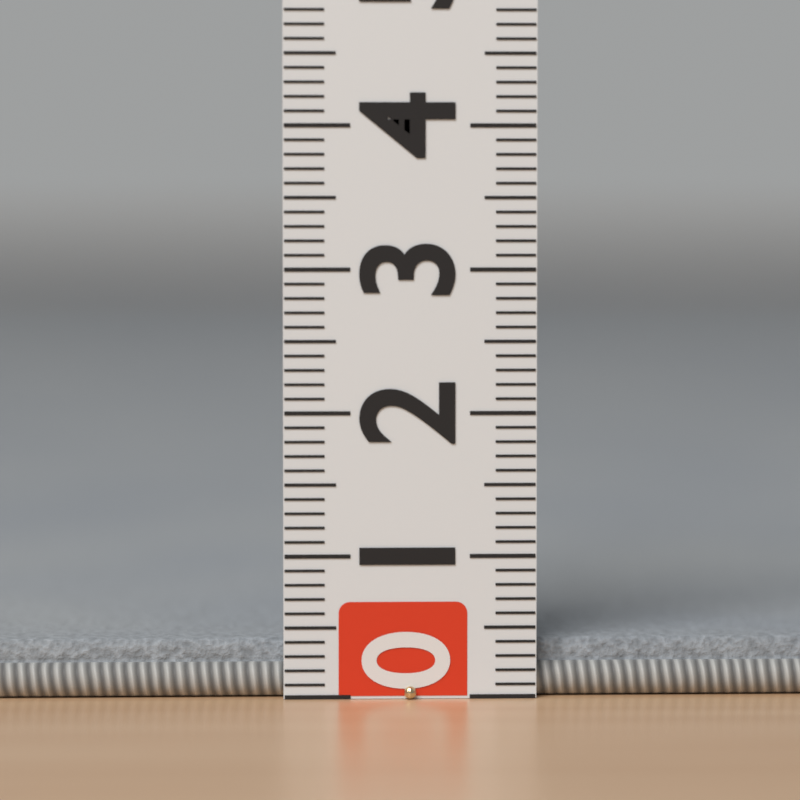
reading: 0.4 (no unit)
